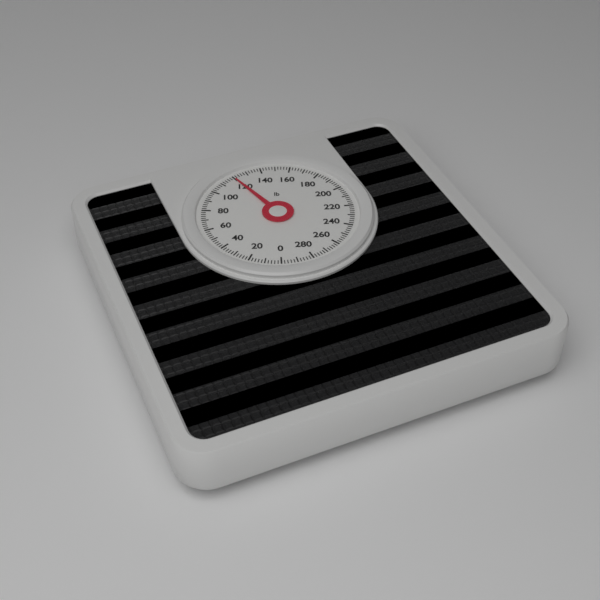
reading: 120 lb
